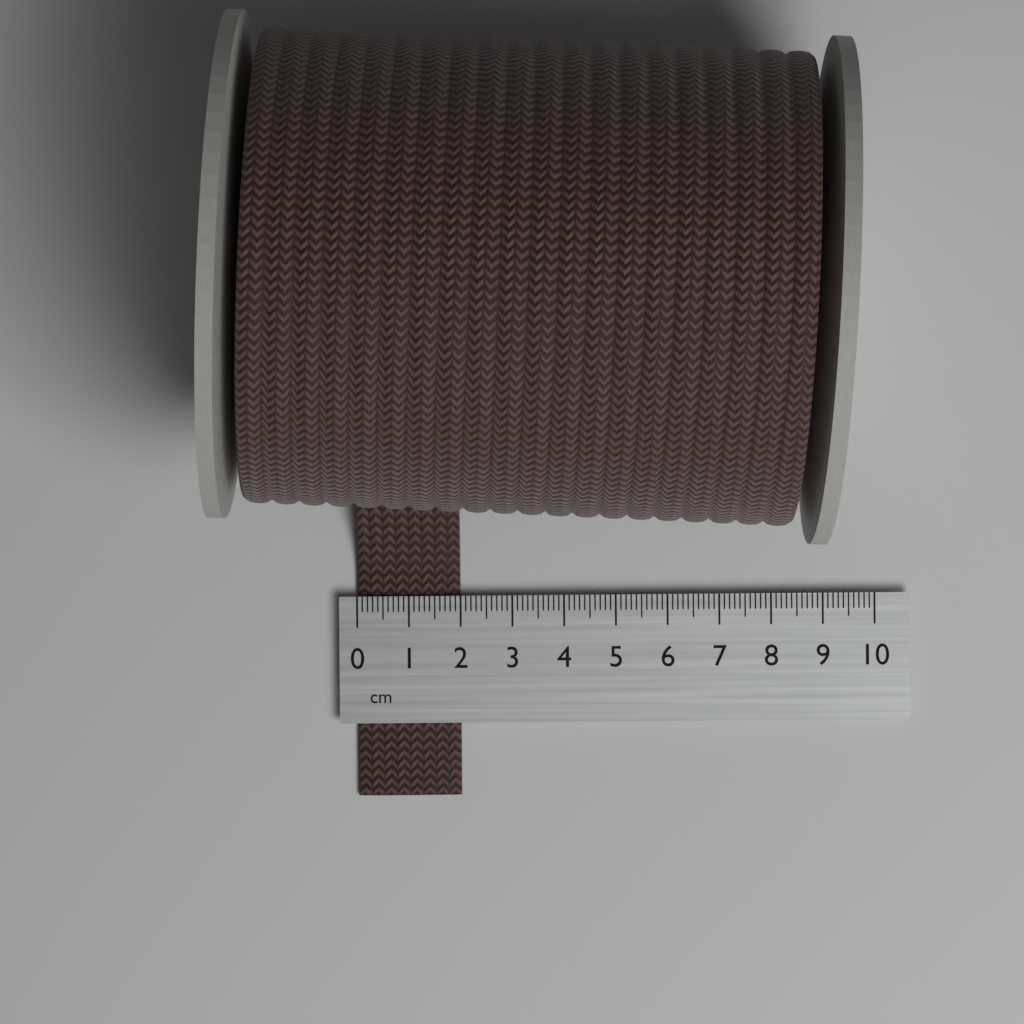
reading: 2.0 cm
